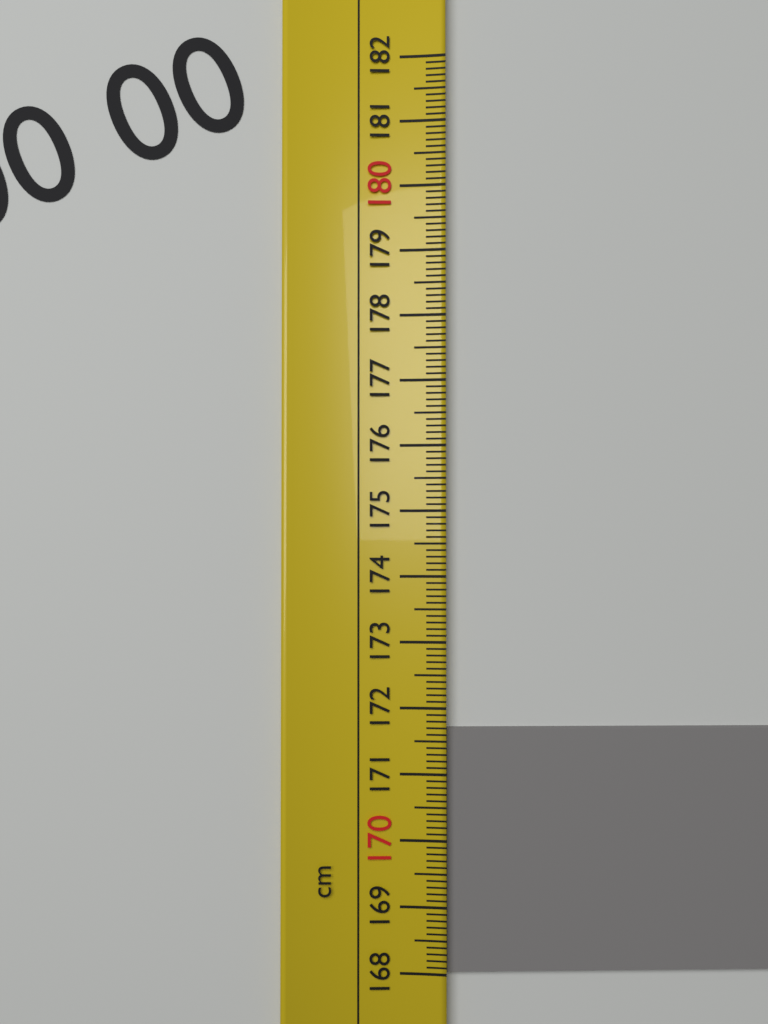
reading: 171.7 cm
